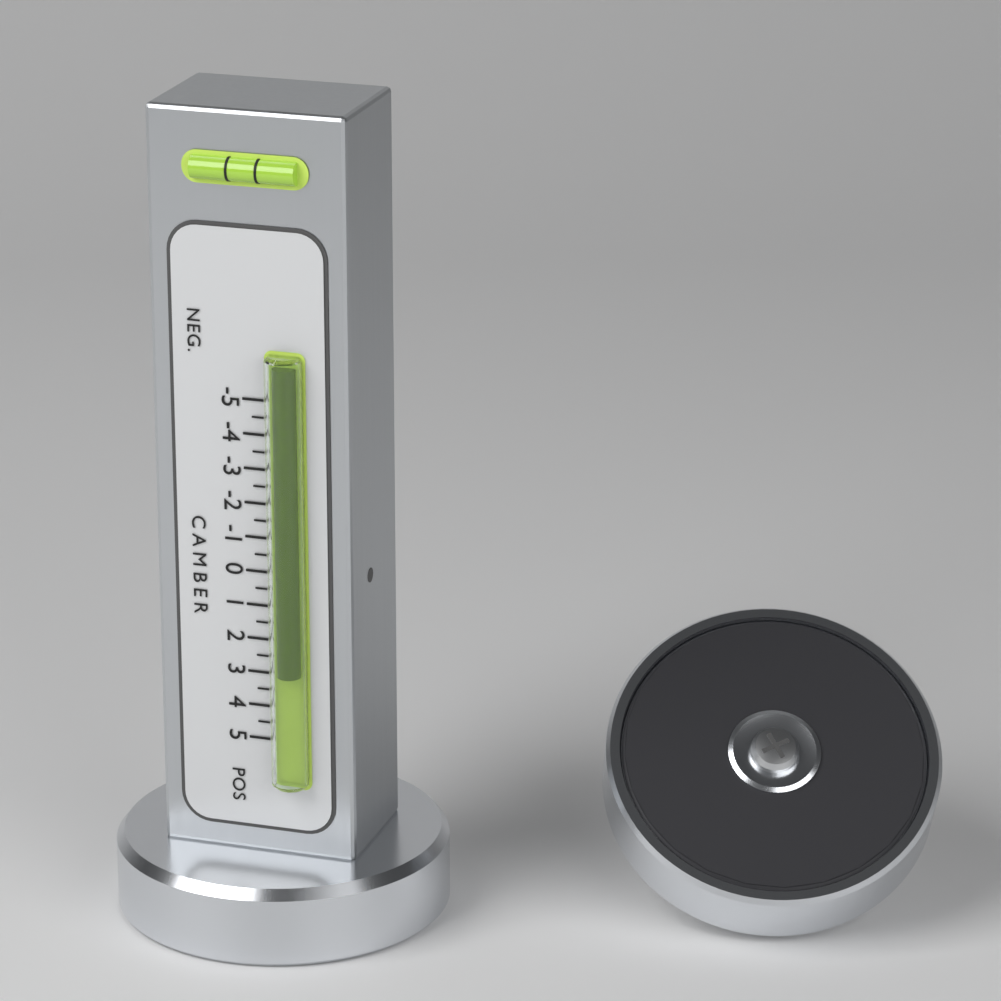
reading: 3.0 (no unit)
